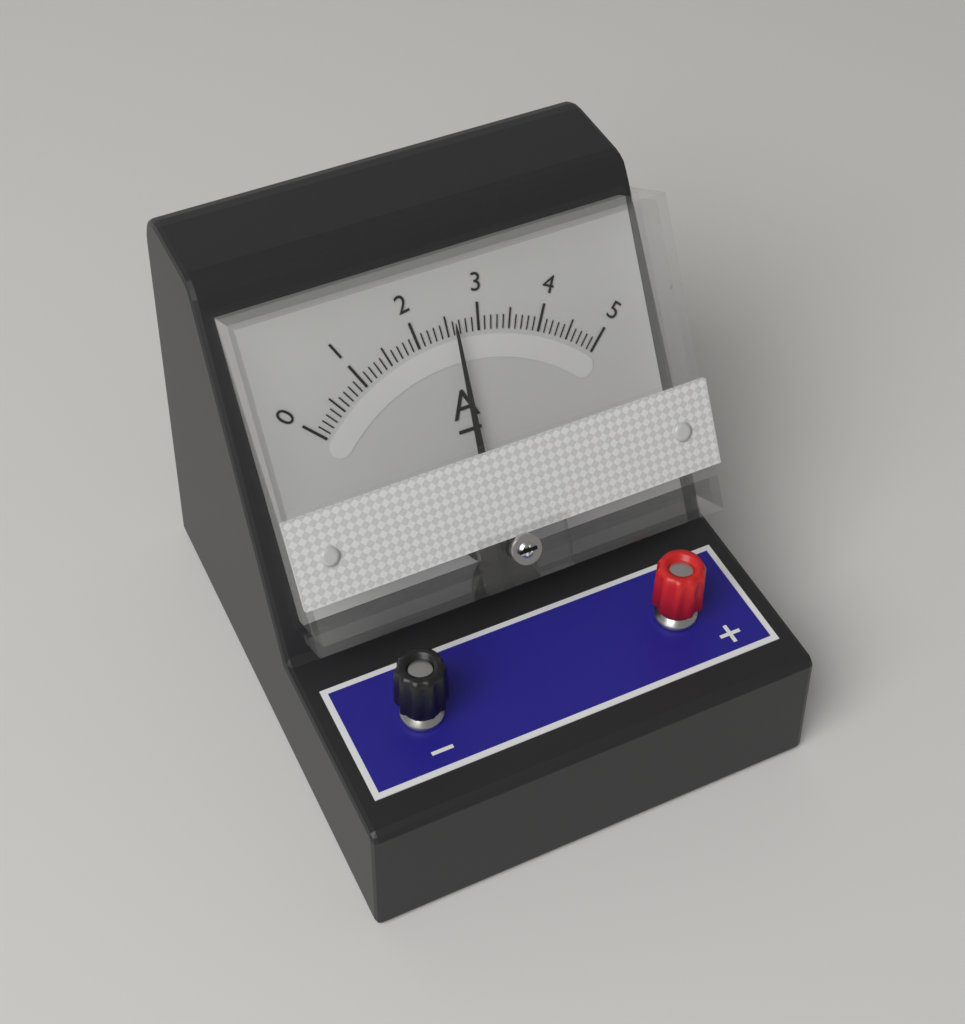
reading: 2.6 A
